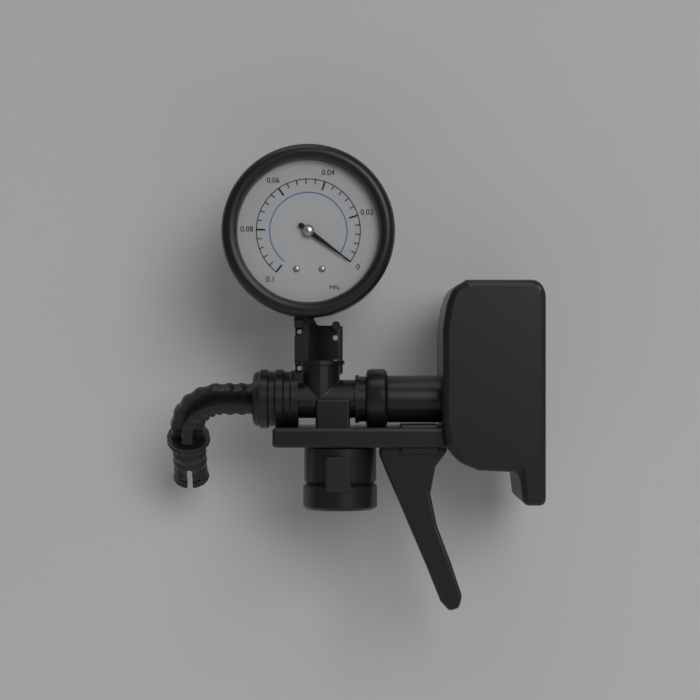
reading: 0.000 MPa
